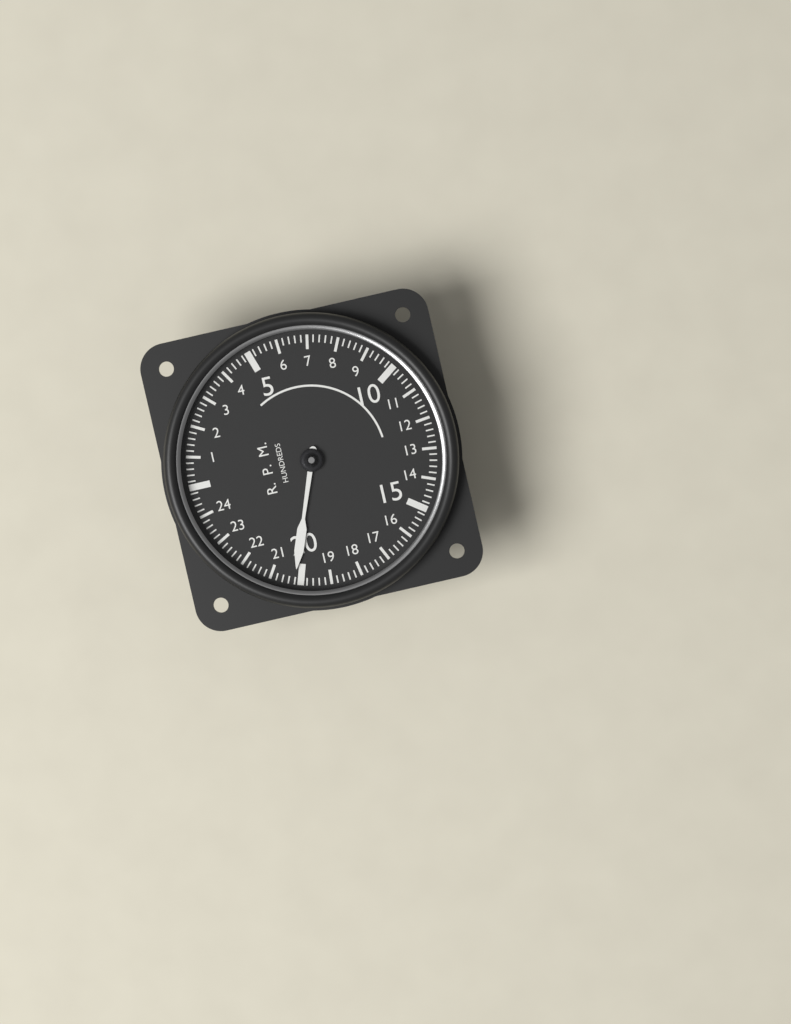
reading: 20.2 RPM x100
